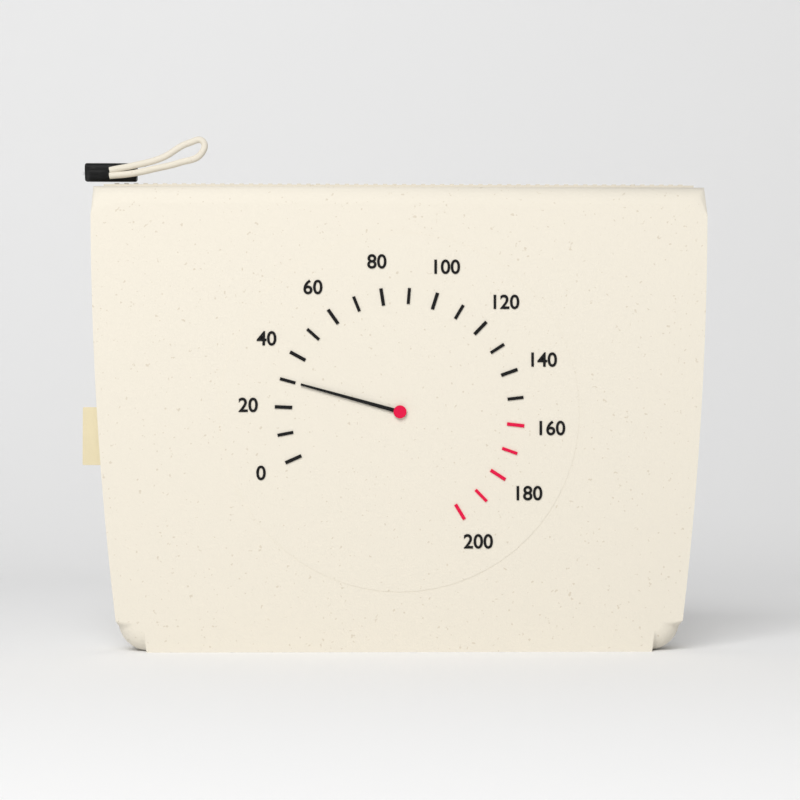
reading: 30 (no unit)
